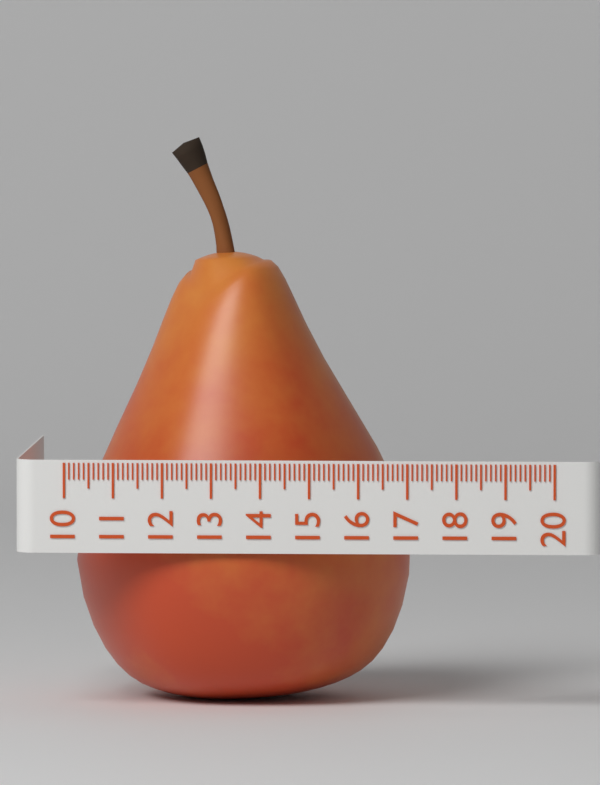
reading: 16.9 (no unit)
